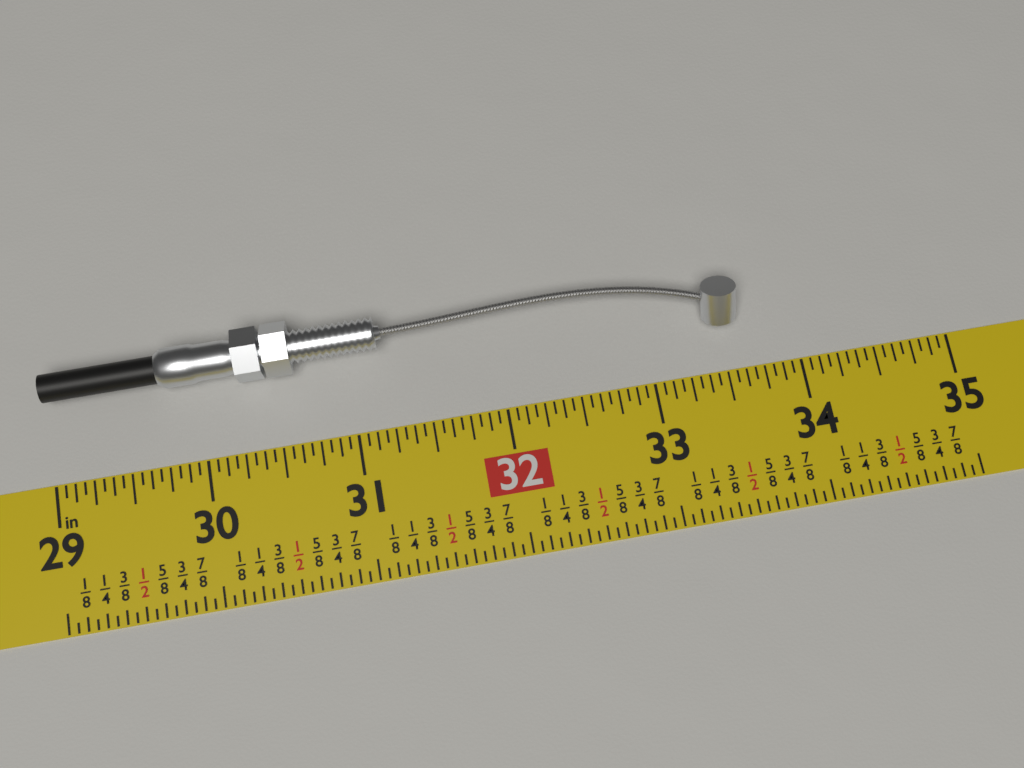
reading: 33.6250 in
